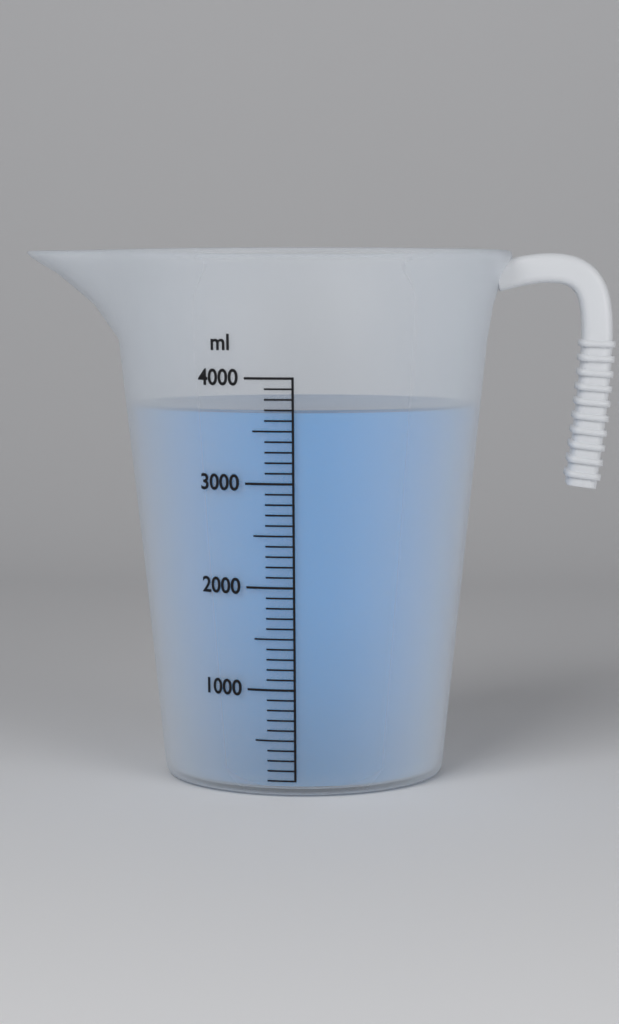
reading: 3700 ml
